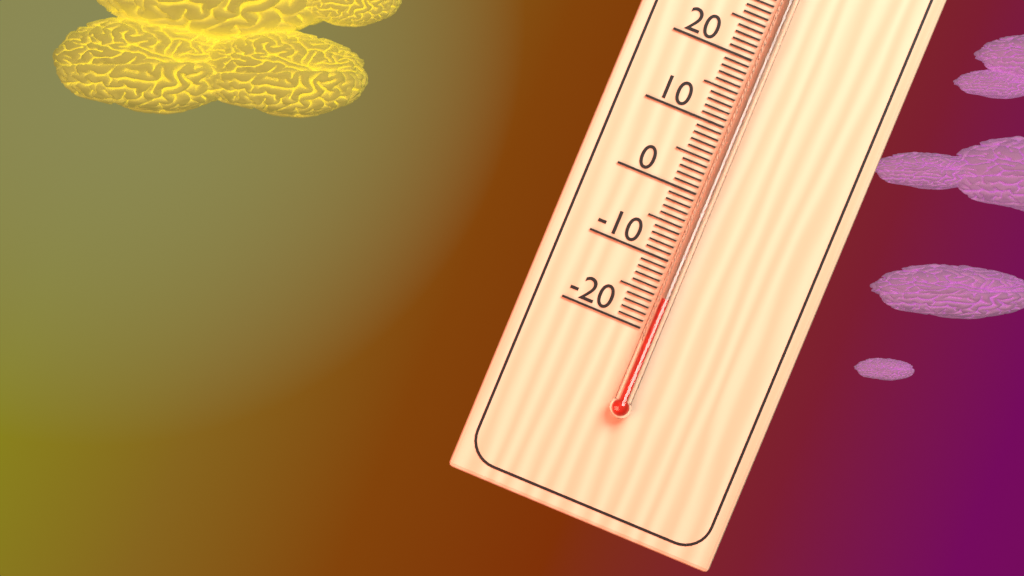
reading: -15 °C
